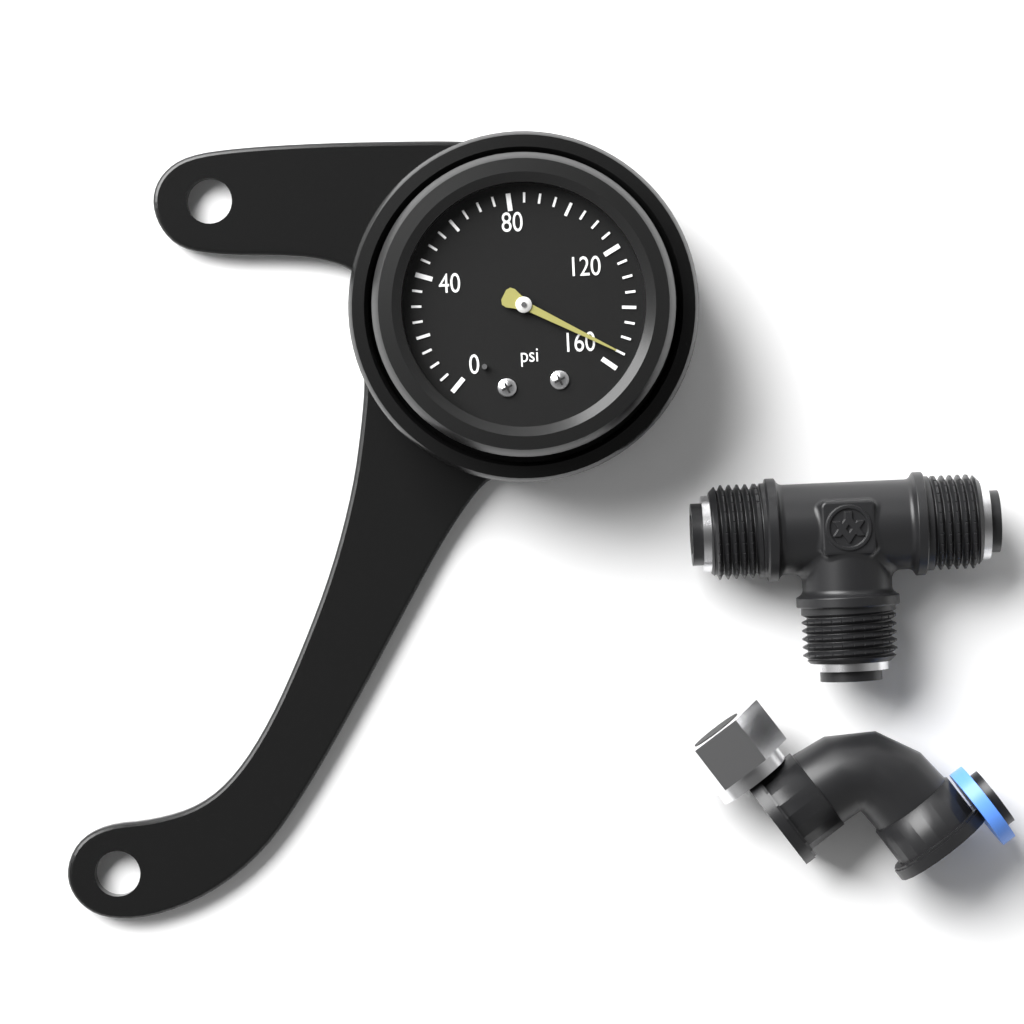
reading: 155 psi
